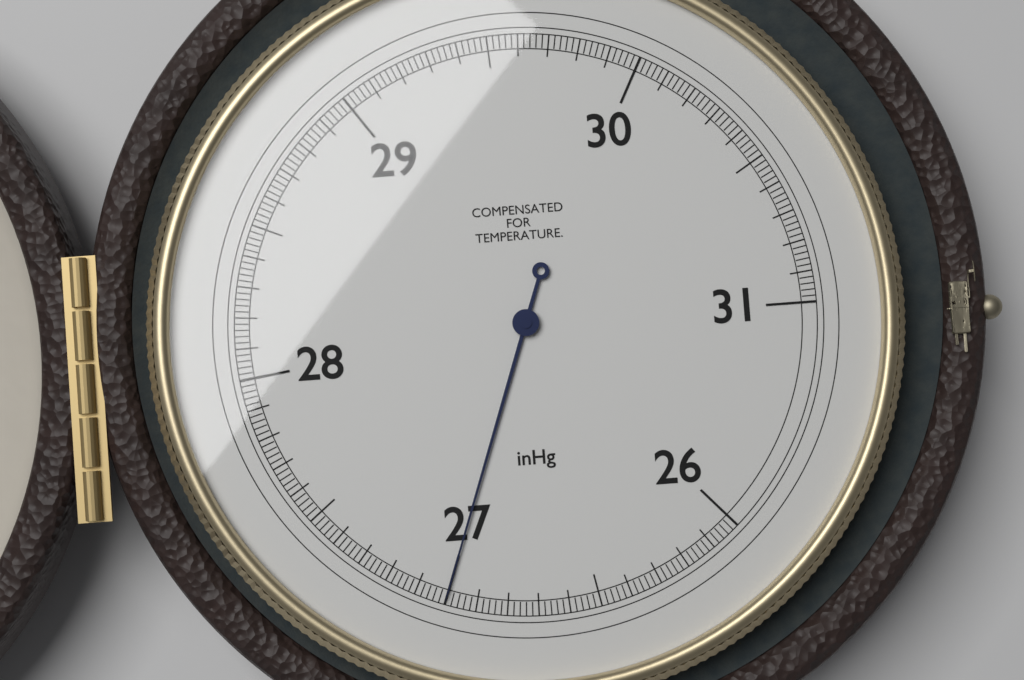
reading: 27.00 inHg
